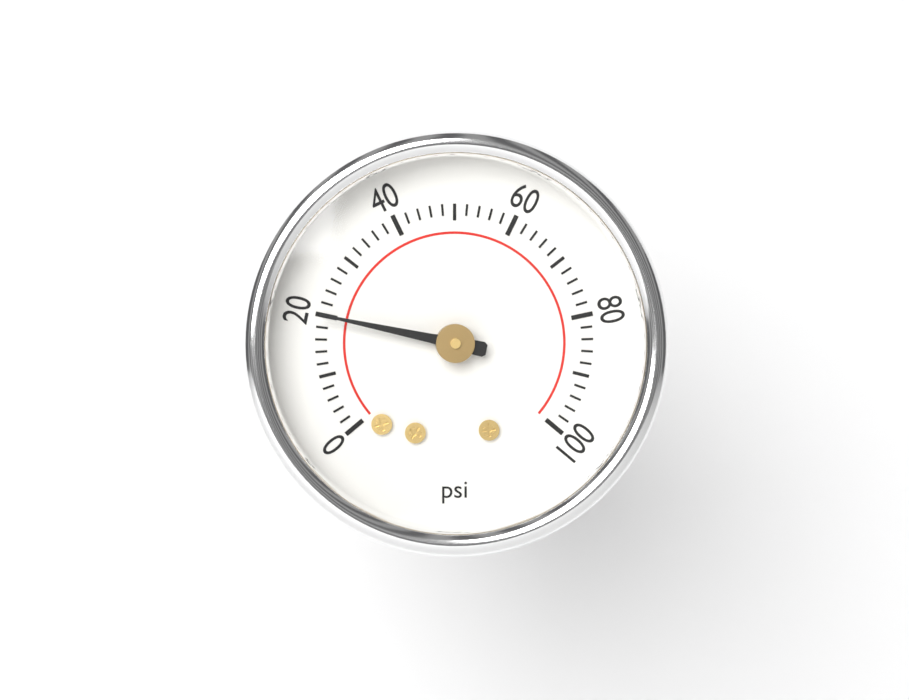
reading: 20 psi
